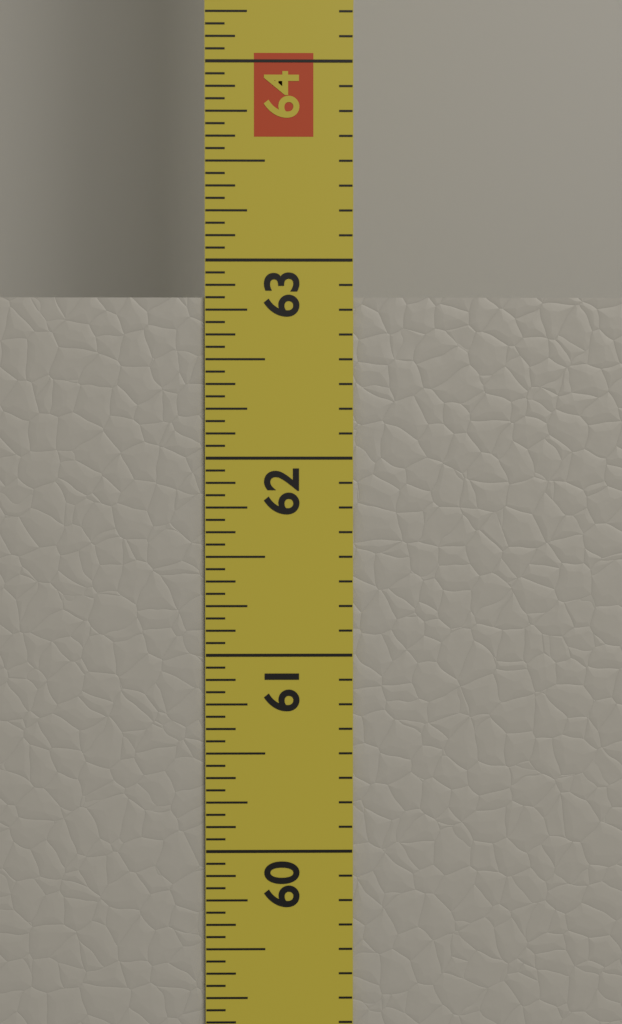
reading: 62.8125 in
